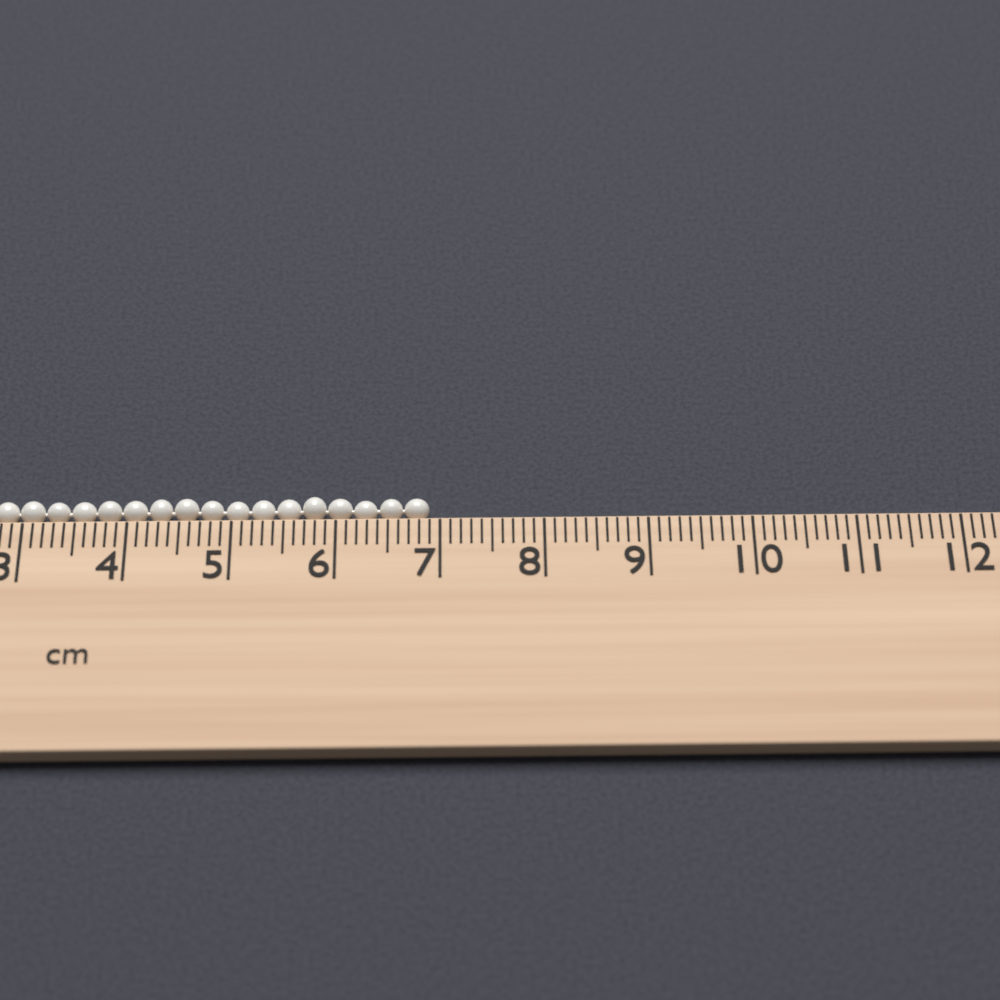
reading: 6.9 cm
